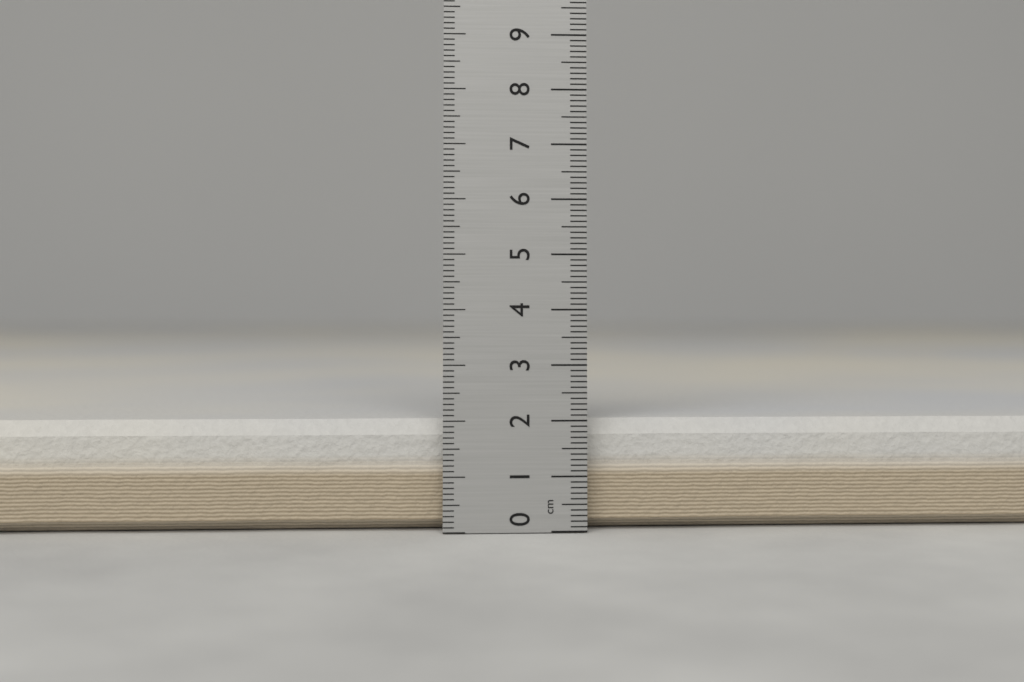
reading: 2.0 cm
